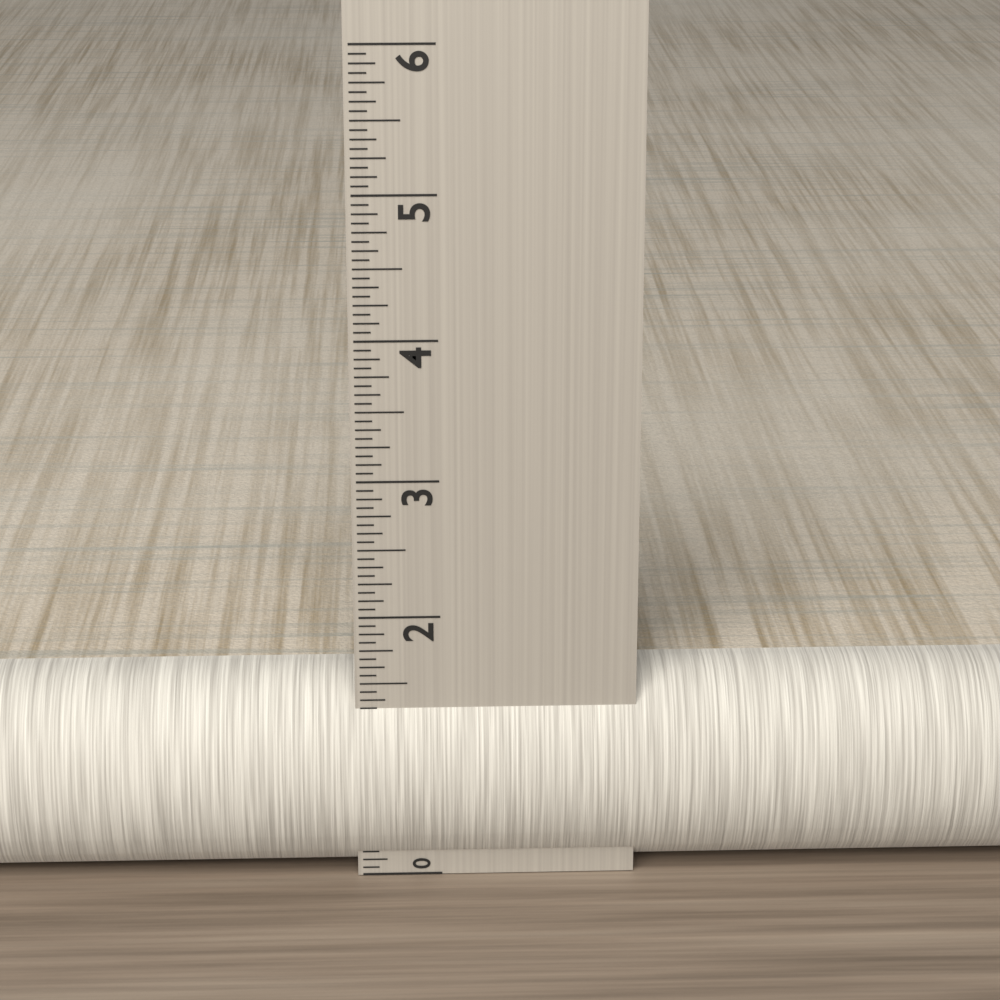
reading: 1.5000 in
